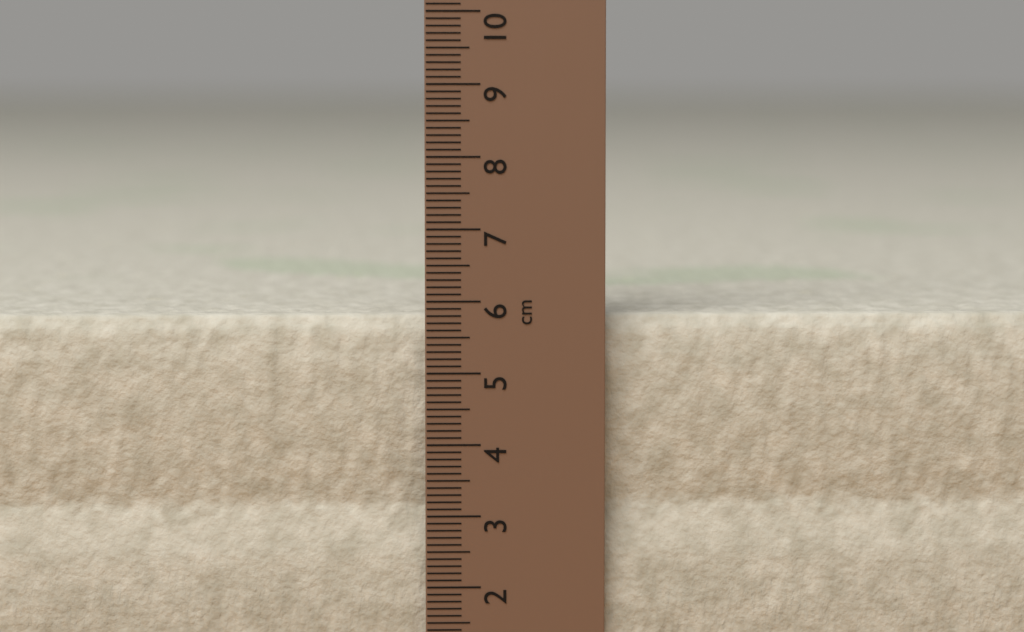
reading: 5.8 cm
